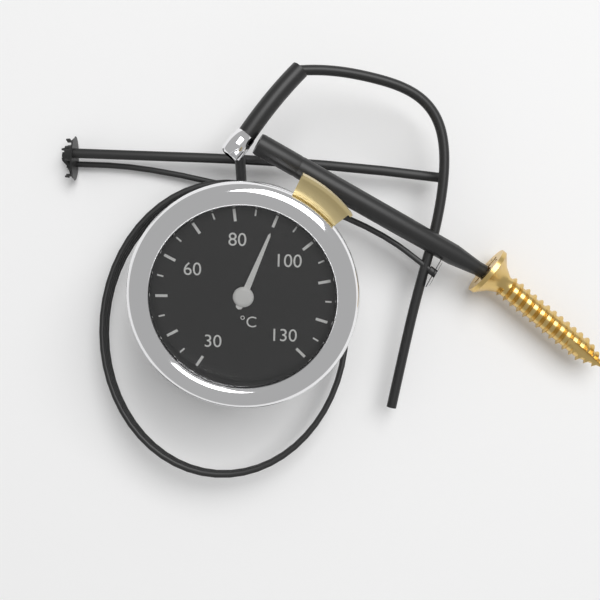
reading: 90 °C
